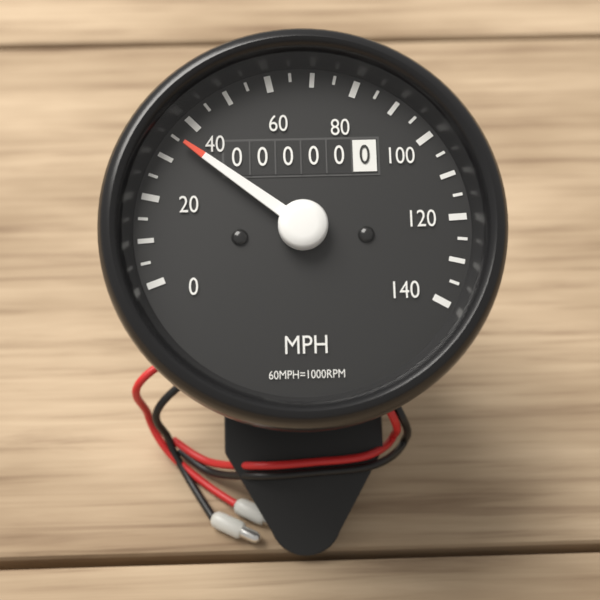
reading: 35 MPH
